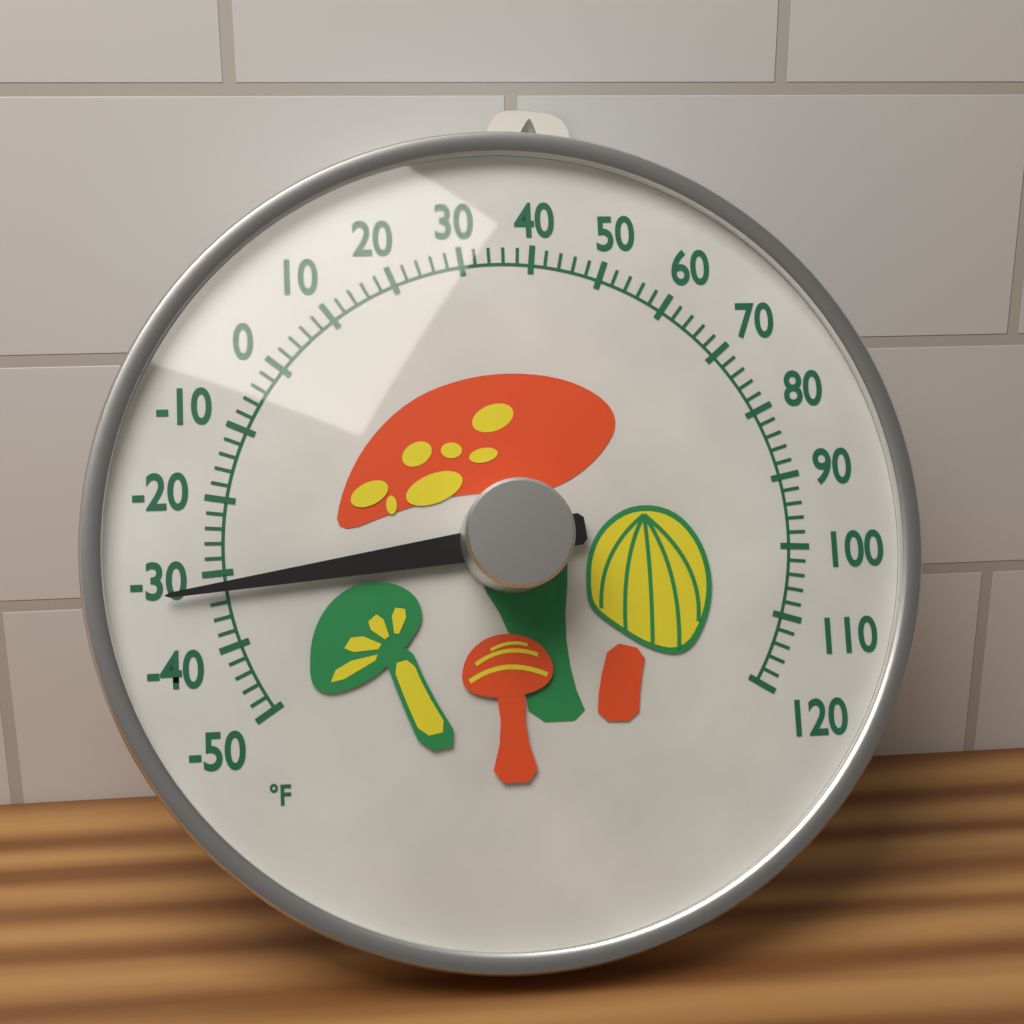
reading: -32 °F
